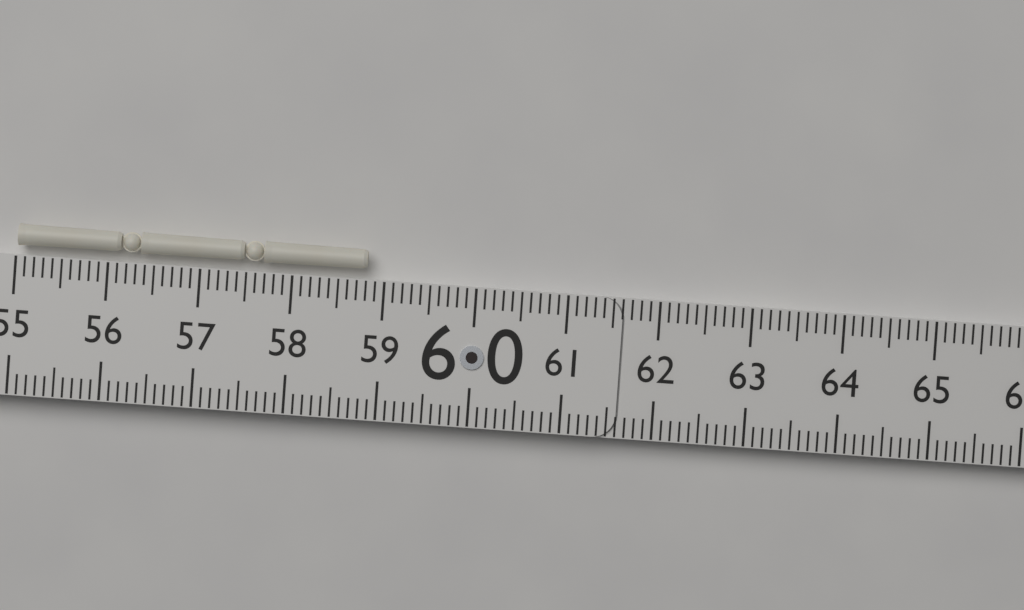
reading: 58.8 (no unit)
